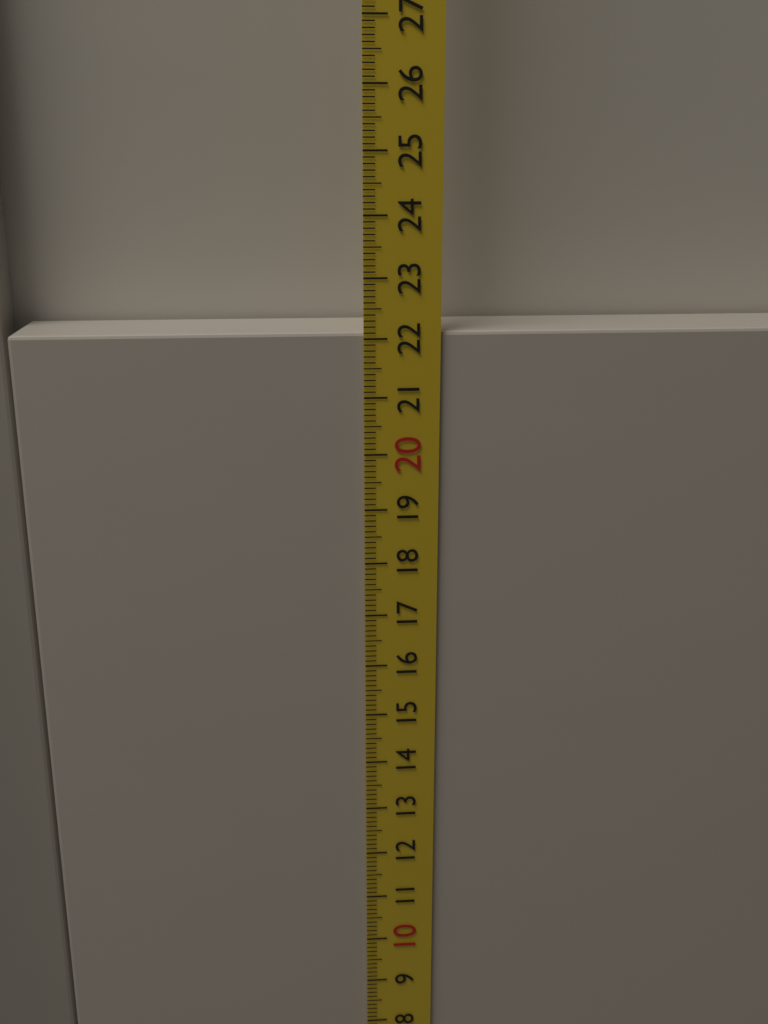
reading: 22.1 cm
